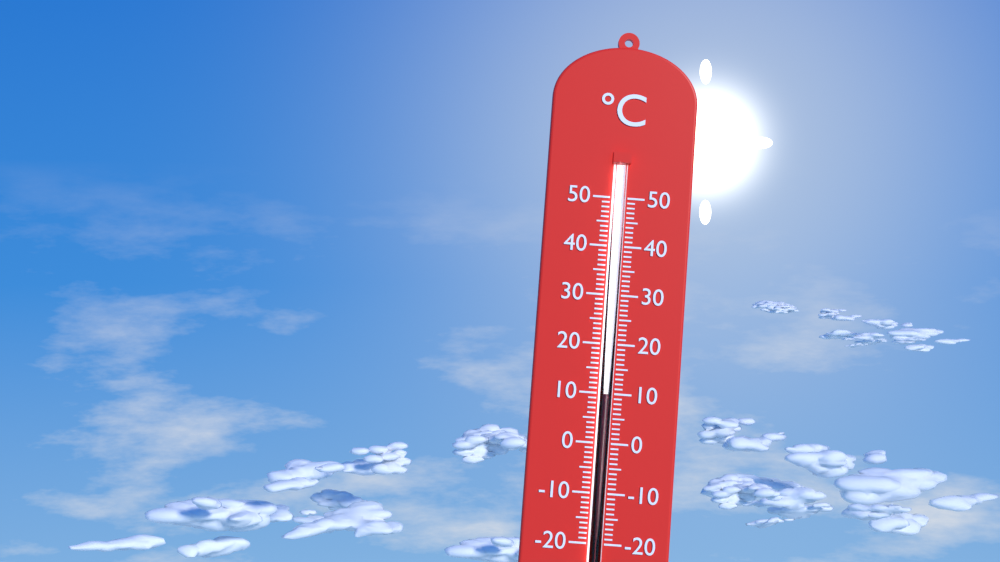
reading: 10 °C
